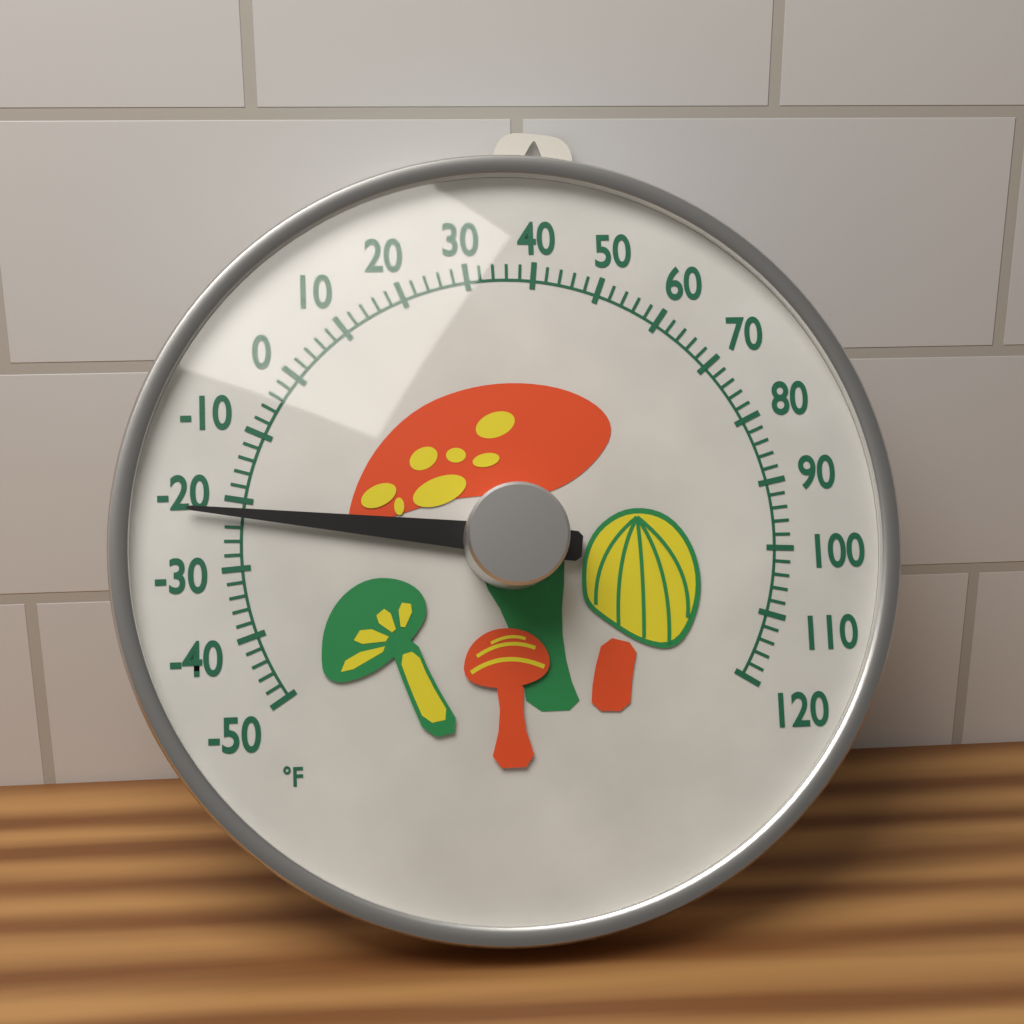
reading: -22 °F
